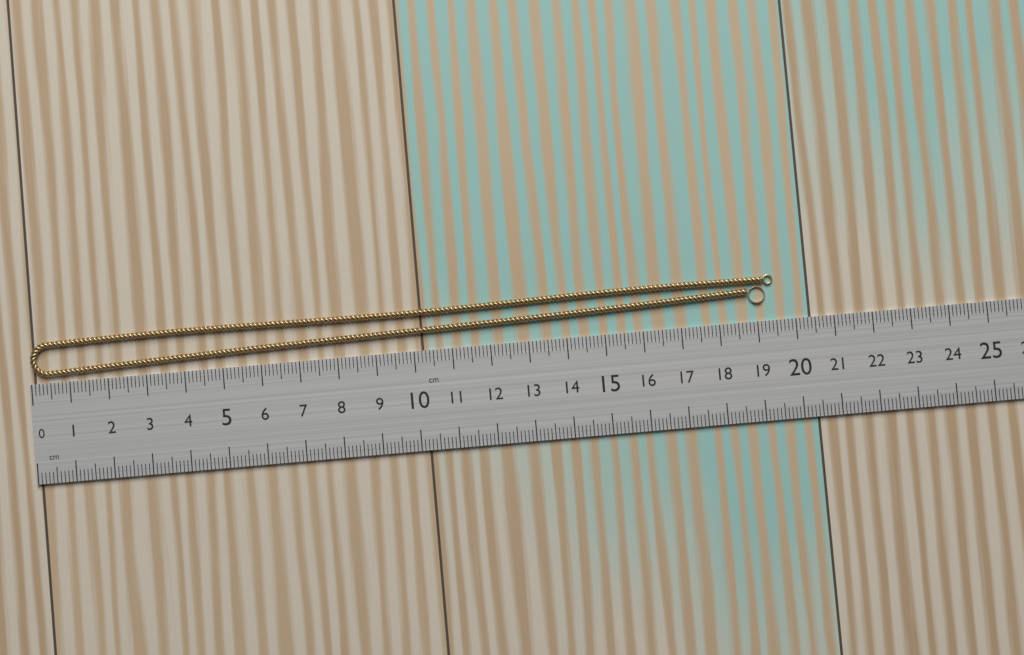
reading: 19.5 cm
